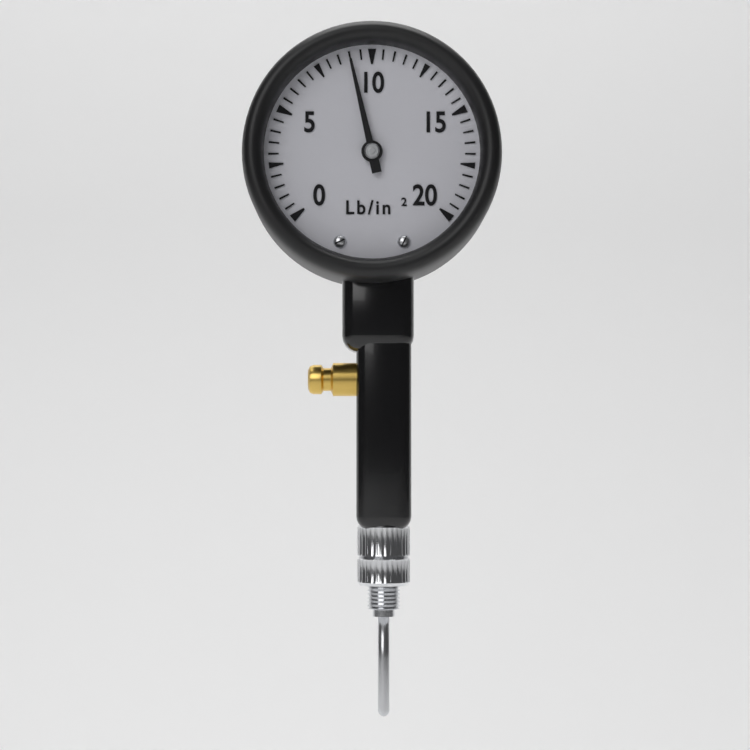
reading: 9.0 lb/in²
